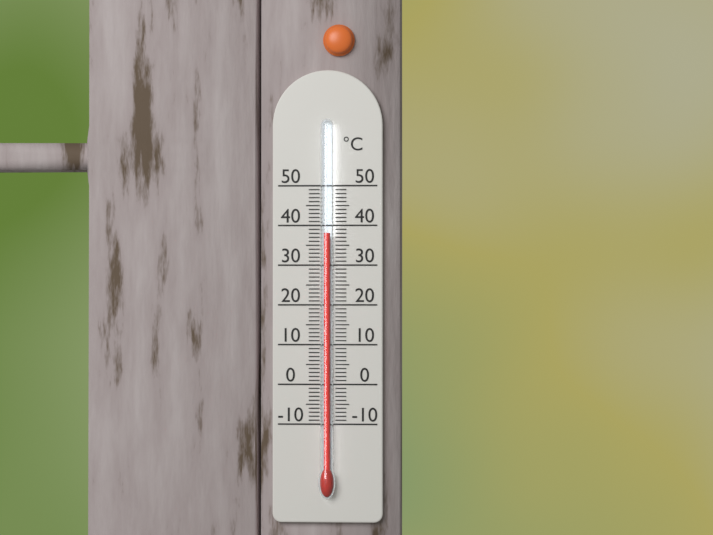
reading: 38 °C
